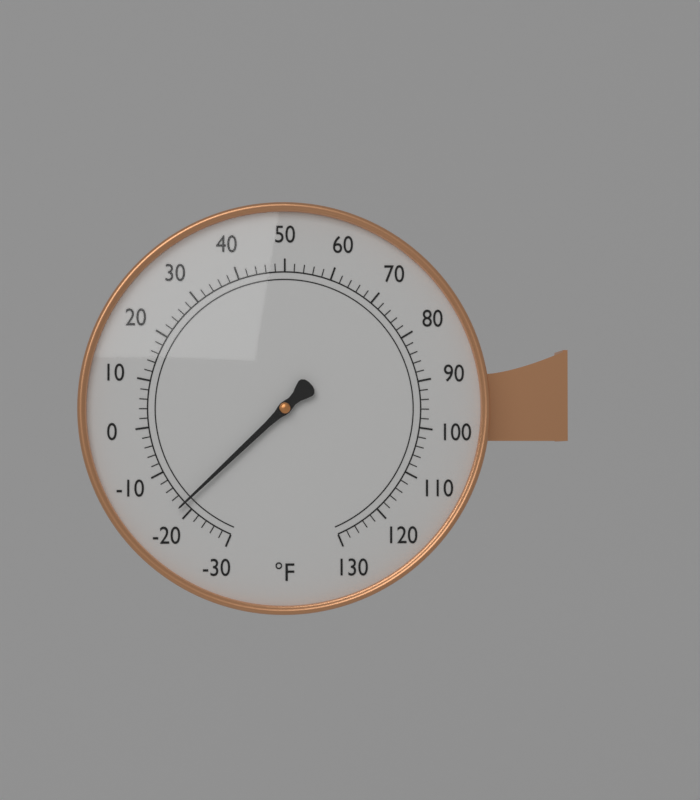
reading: -18 °F
